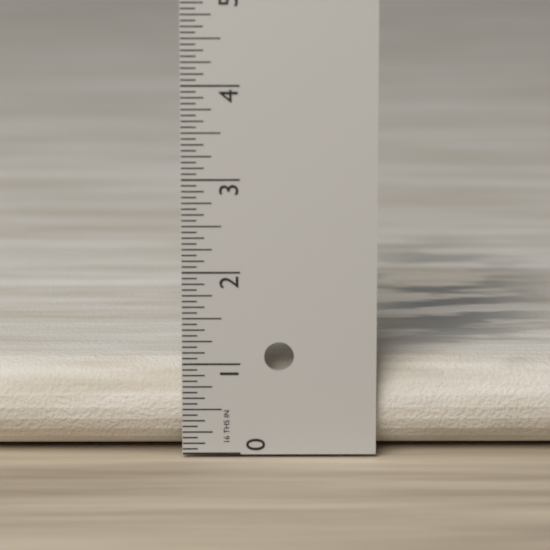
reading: 1.0000 in
